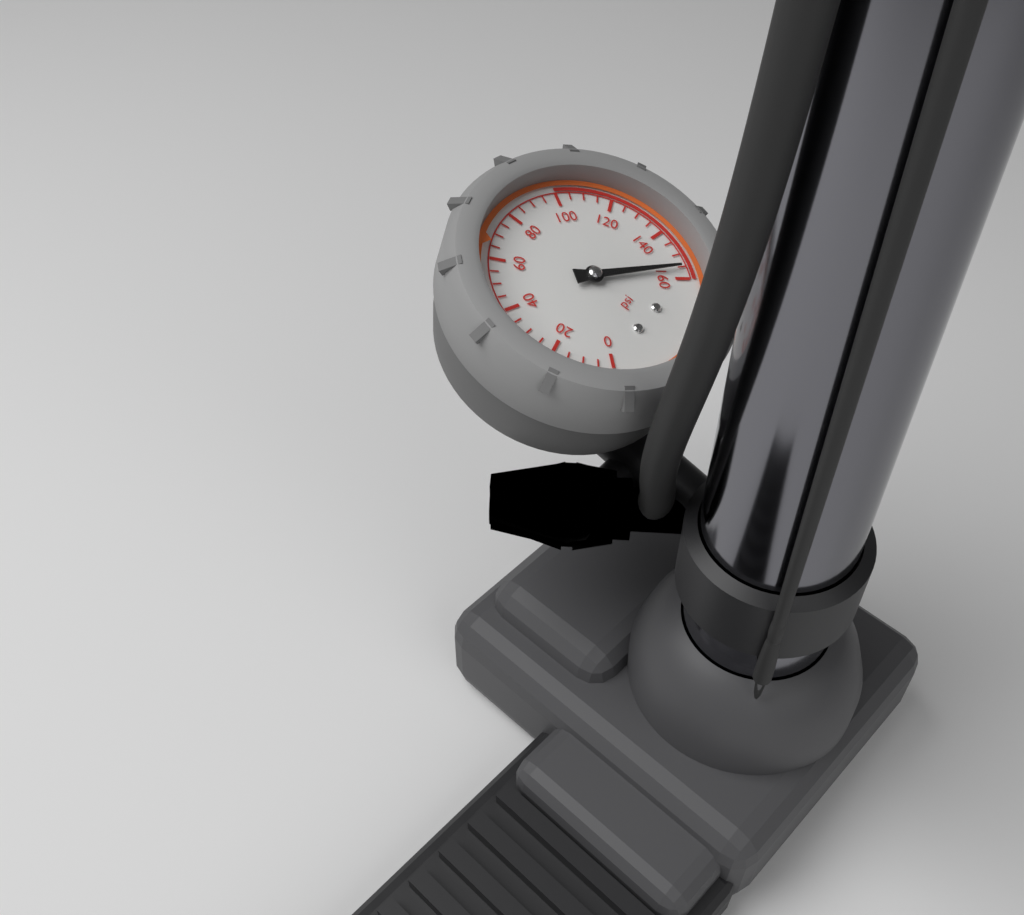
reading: 155 psi
